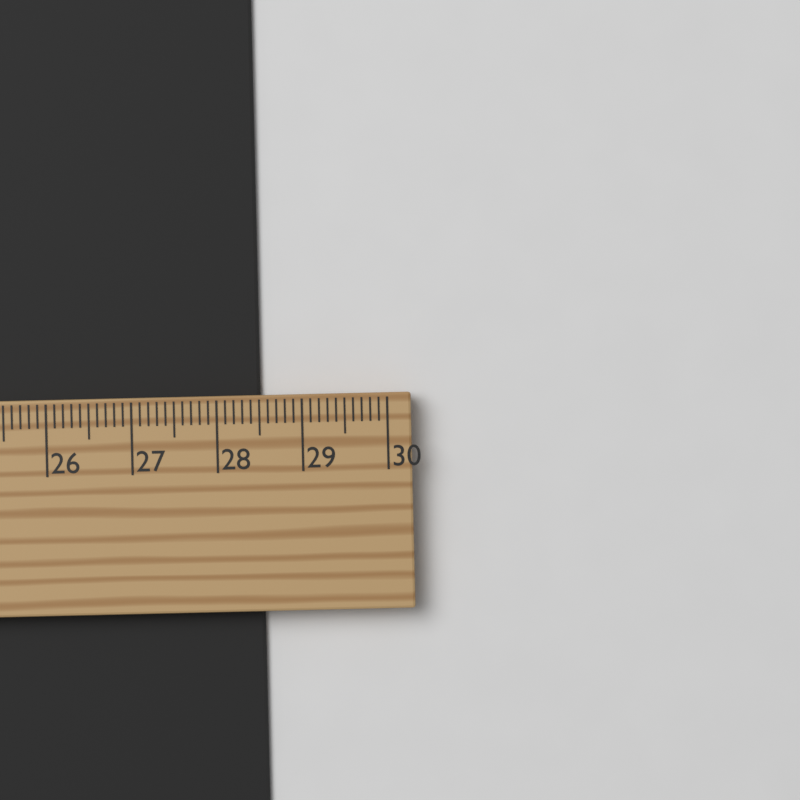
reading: 28.5 cm
